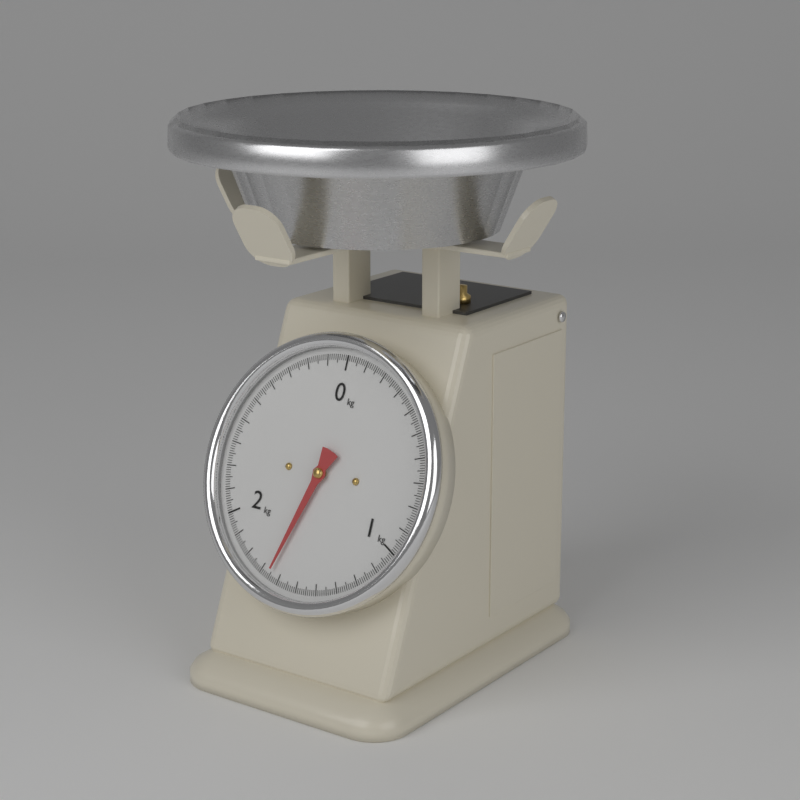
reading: 1.65 kg
